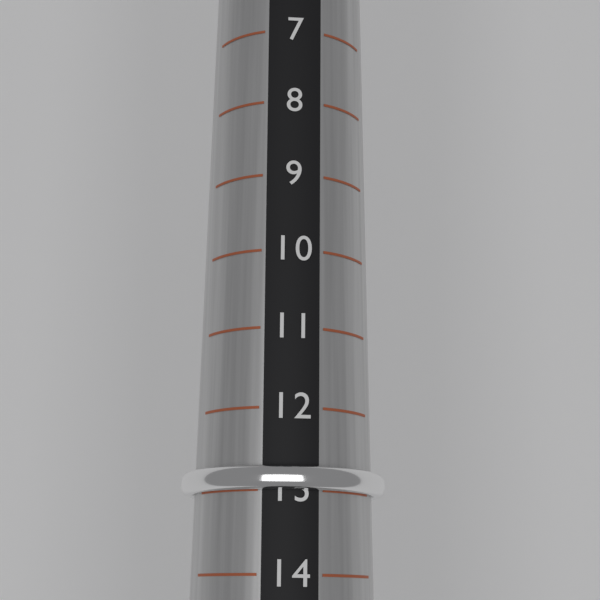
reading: 13 (no unit)
